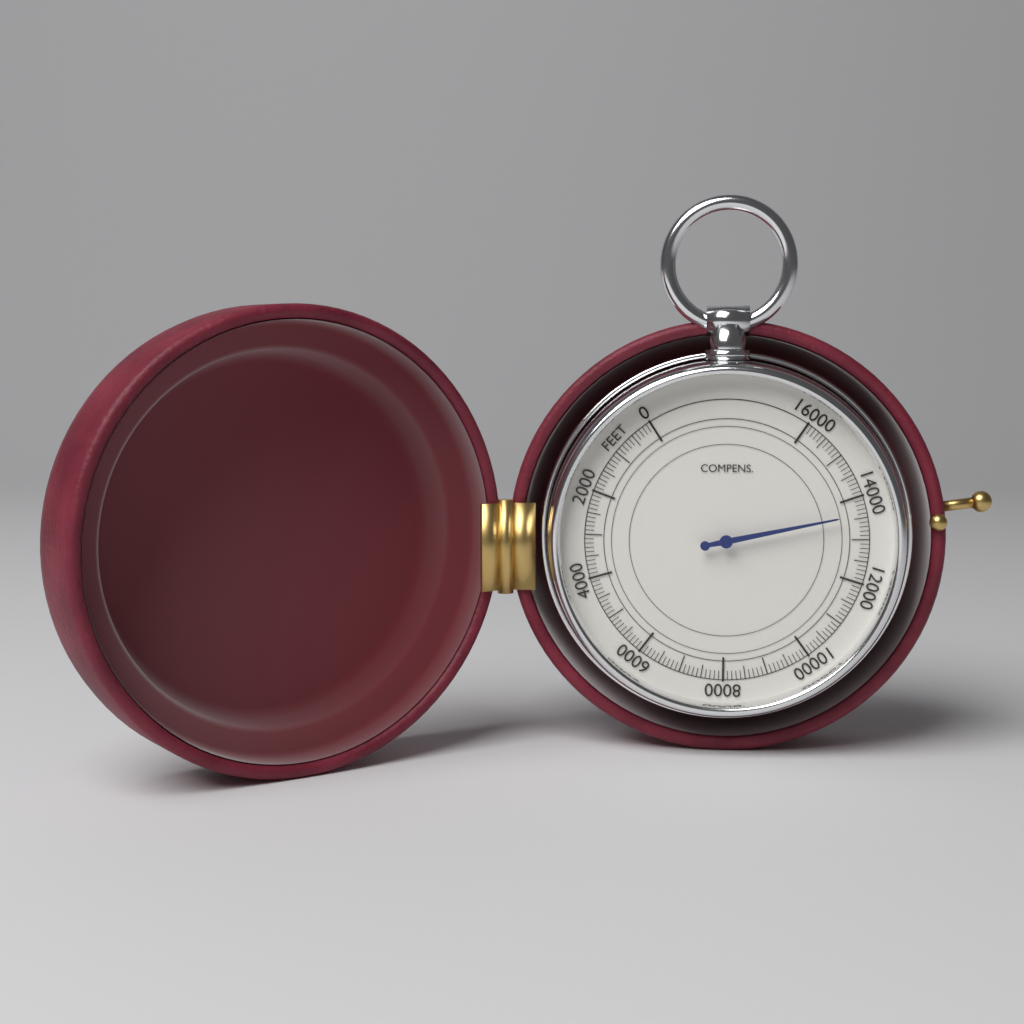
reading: 13600 feet
